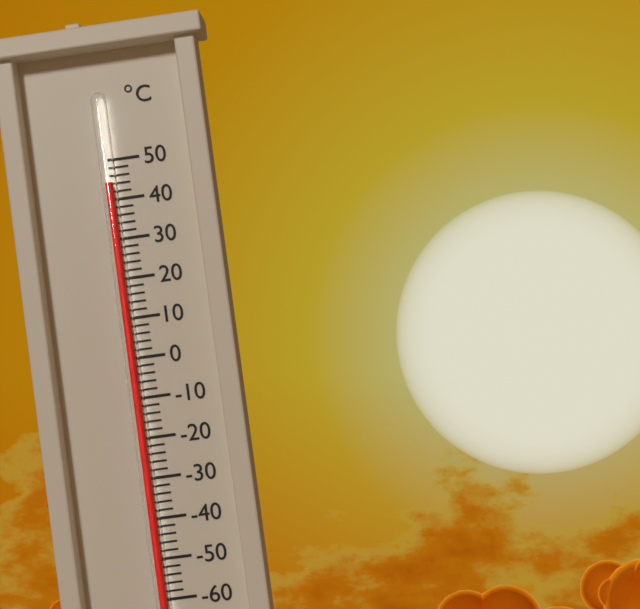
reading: 44 °C
